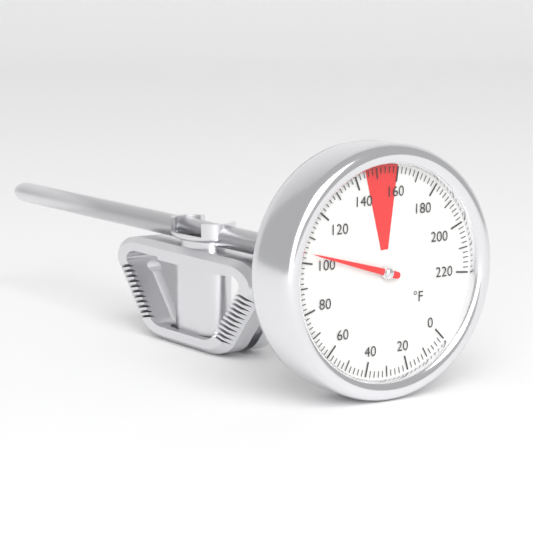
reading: 104 °F
